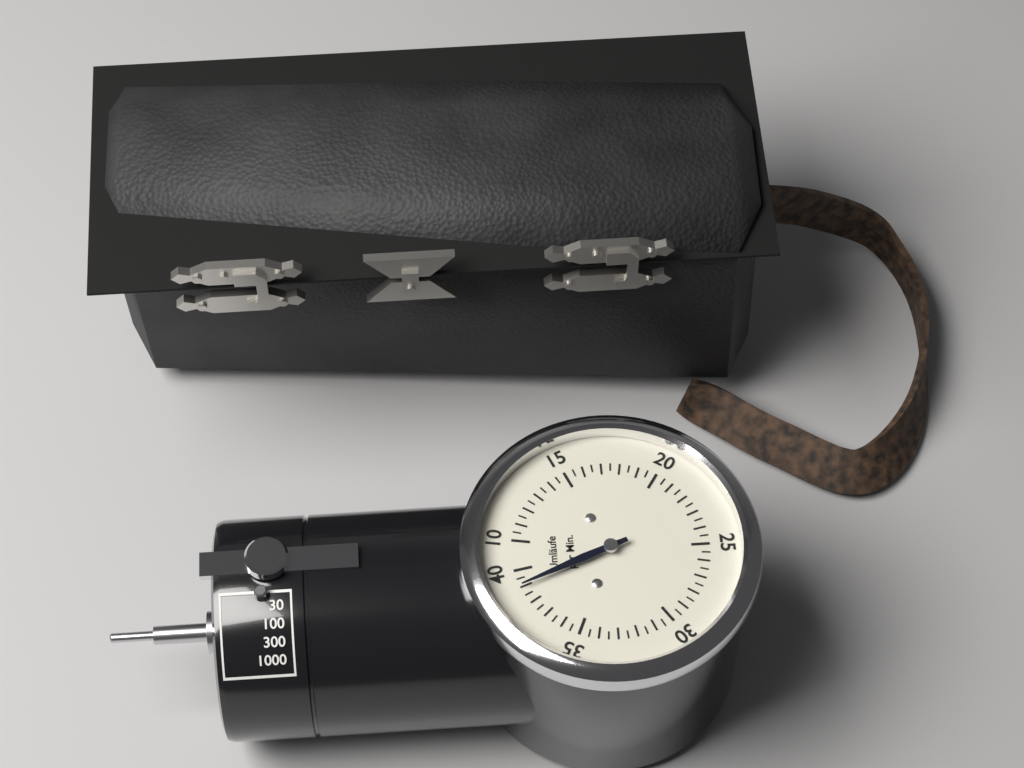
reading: 39.0 Umläufe per Min.
